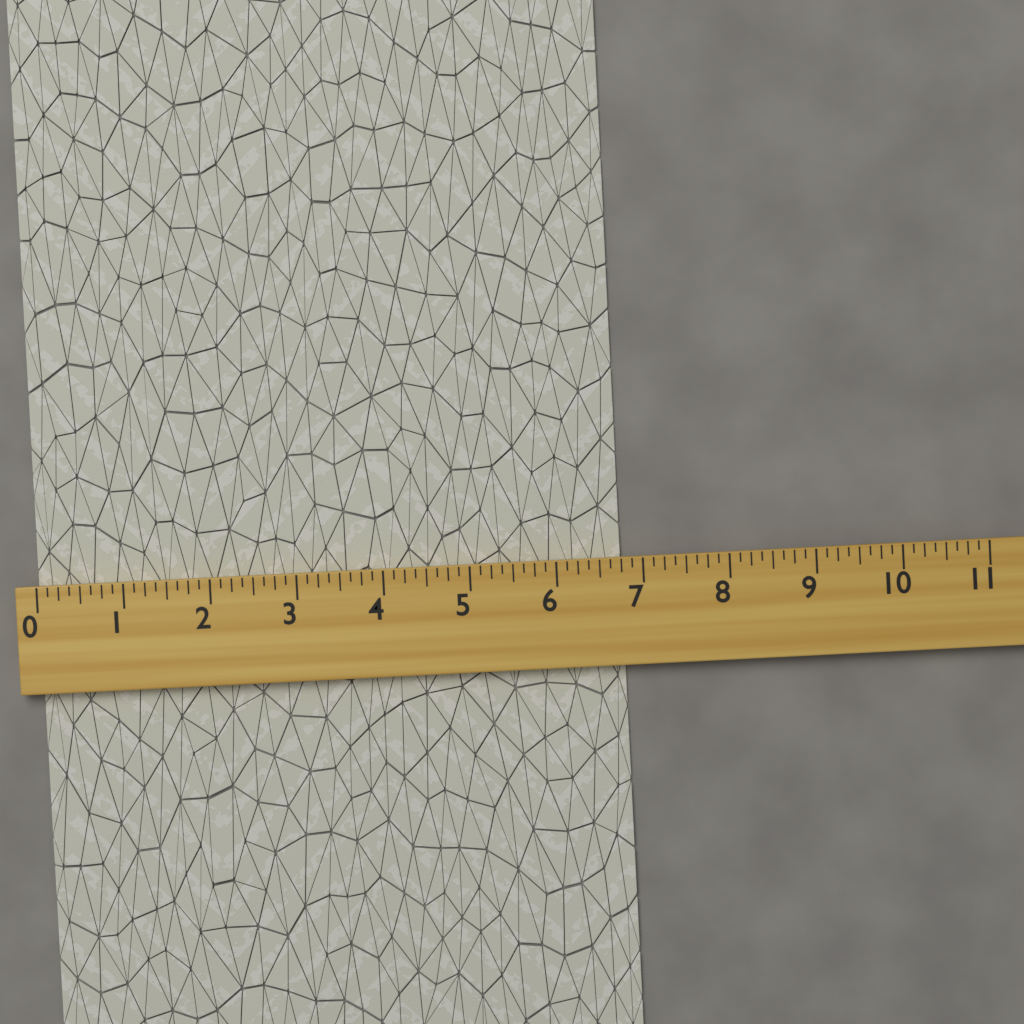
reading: 6.750 (no unit)
